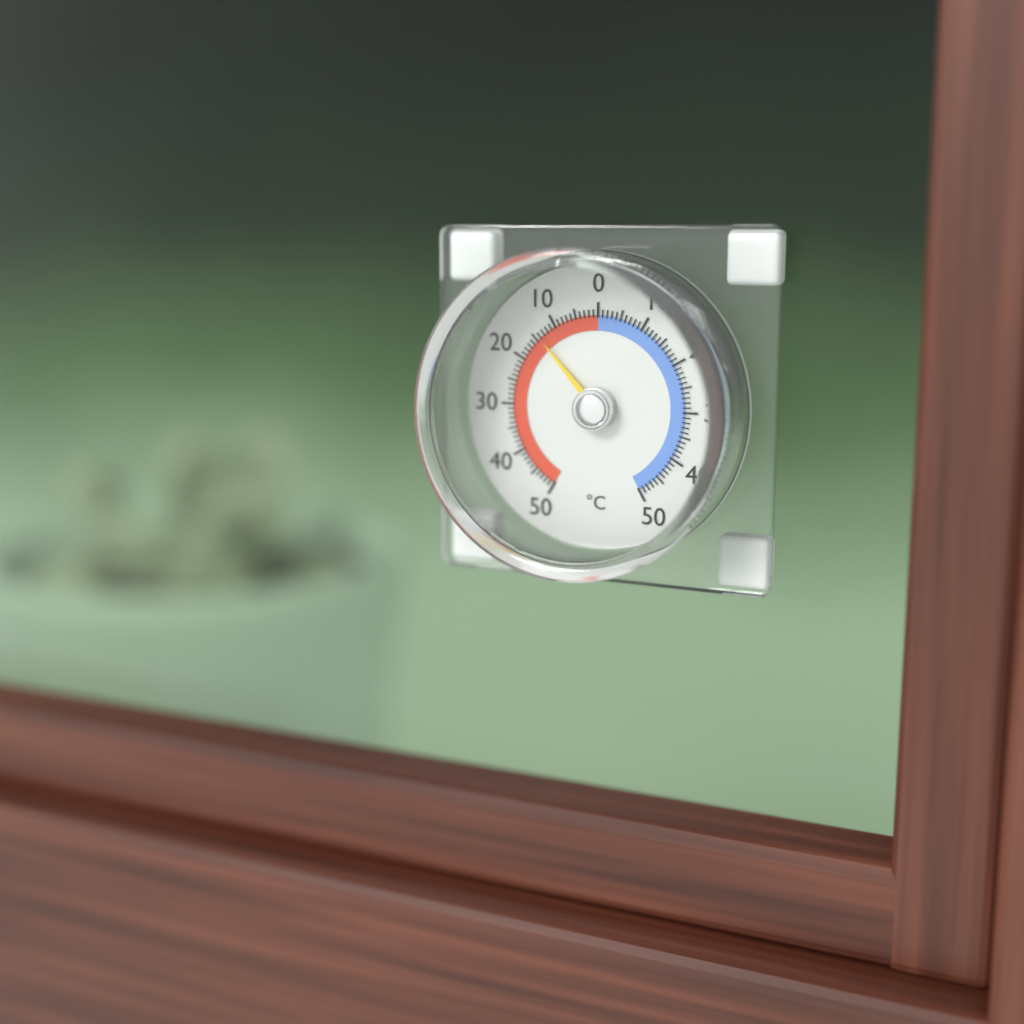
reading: 14 °C
